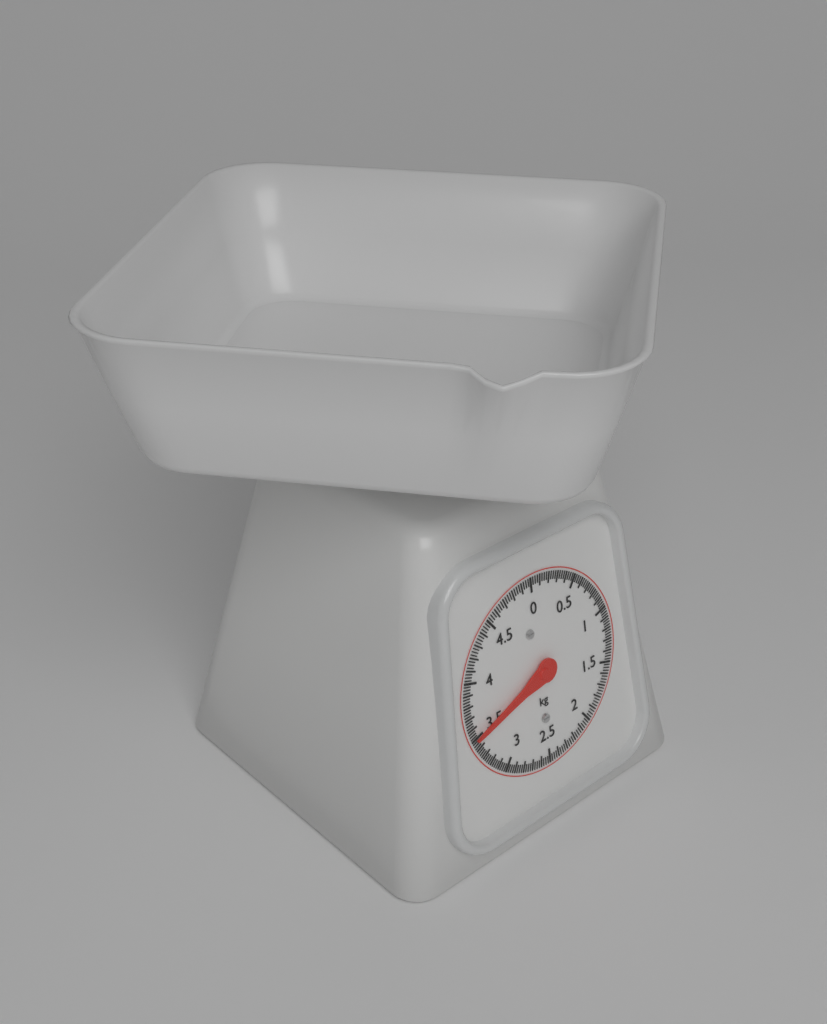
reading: 3.500 kg
